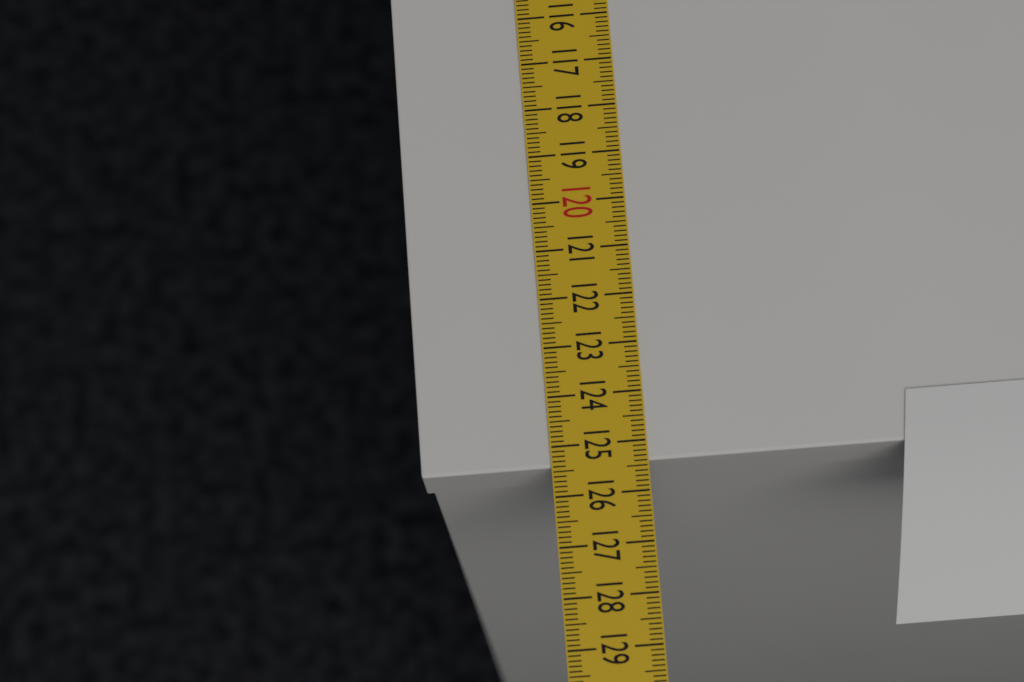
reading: 125.4 cm
